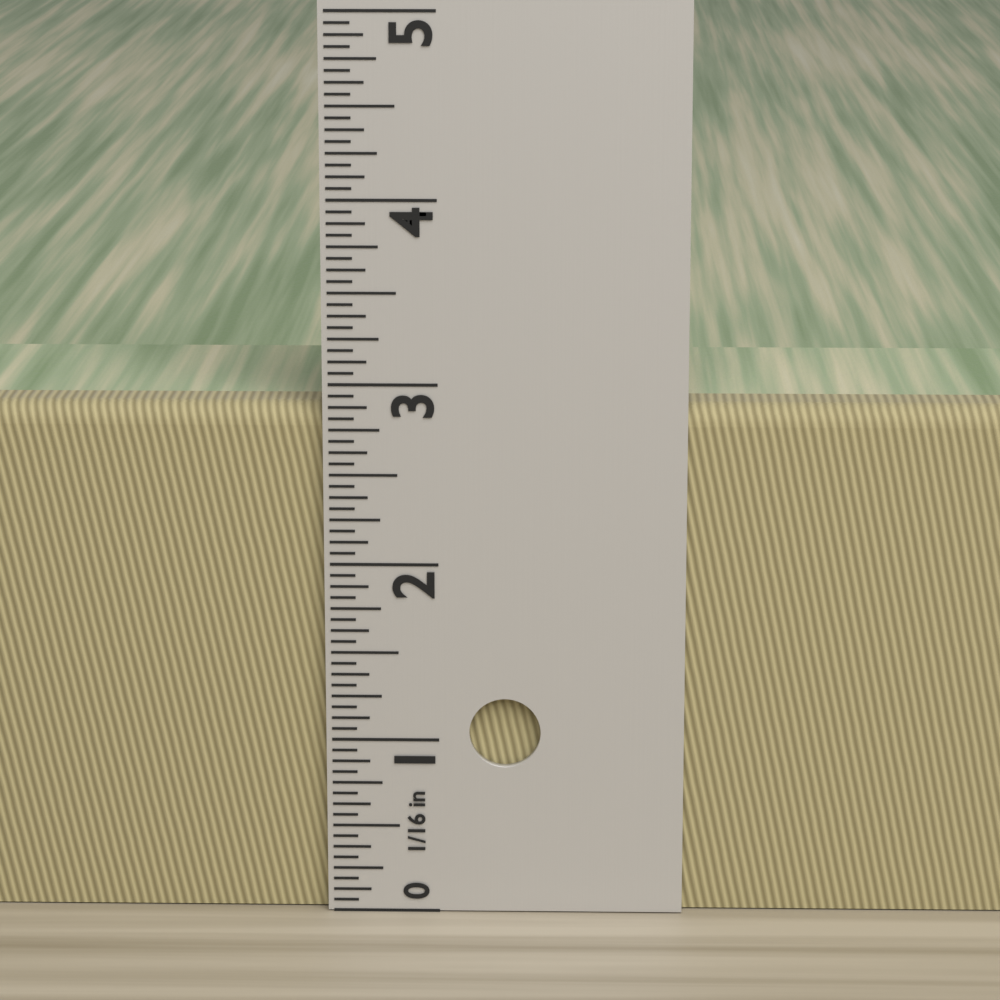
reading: 2.8750 in
